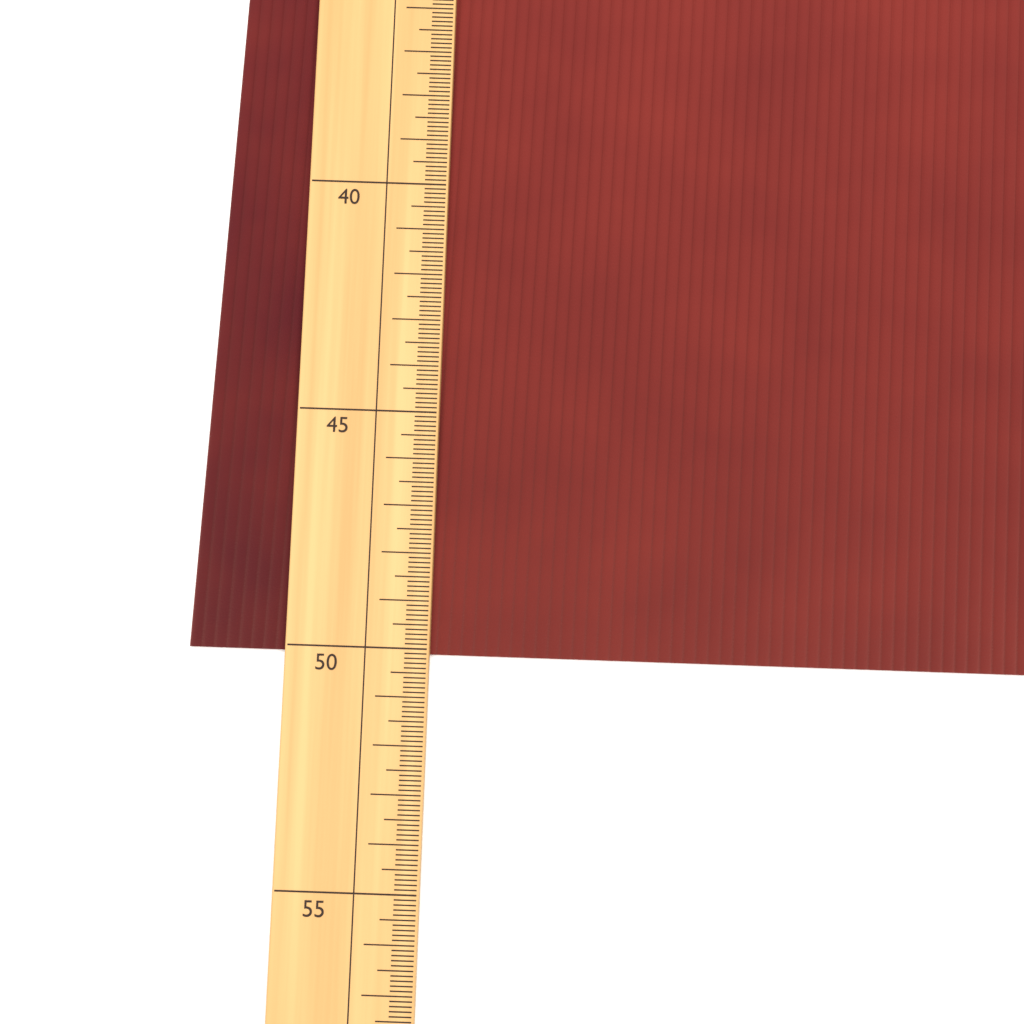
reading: 50.1 (no unit)
